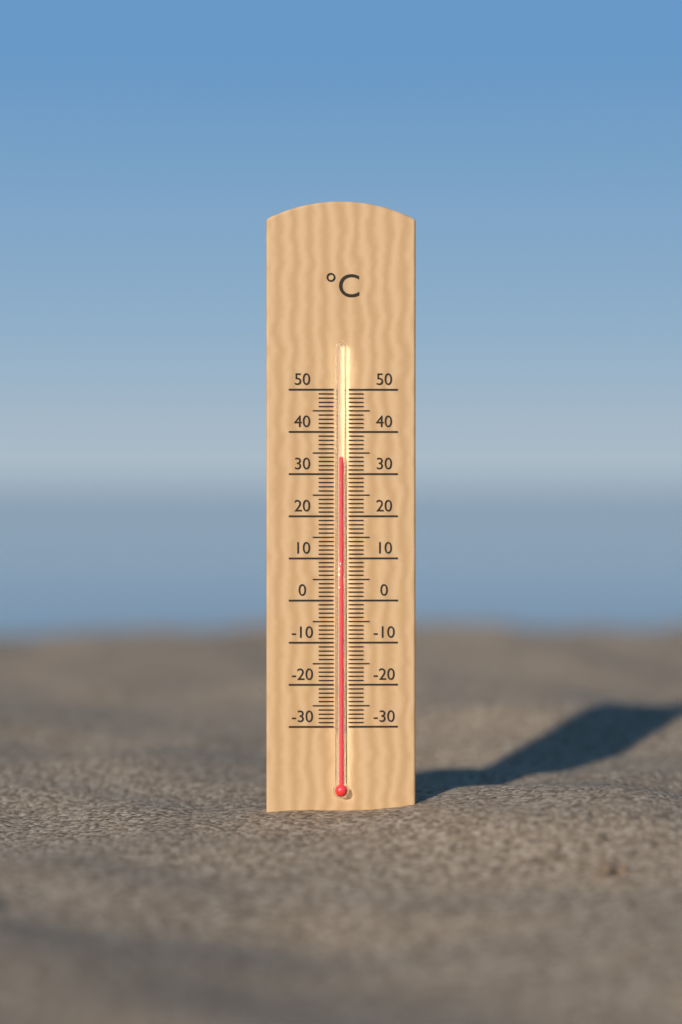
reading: 34 °C
